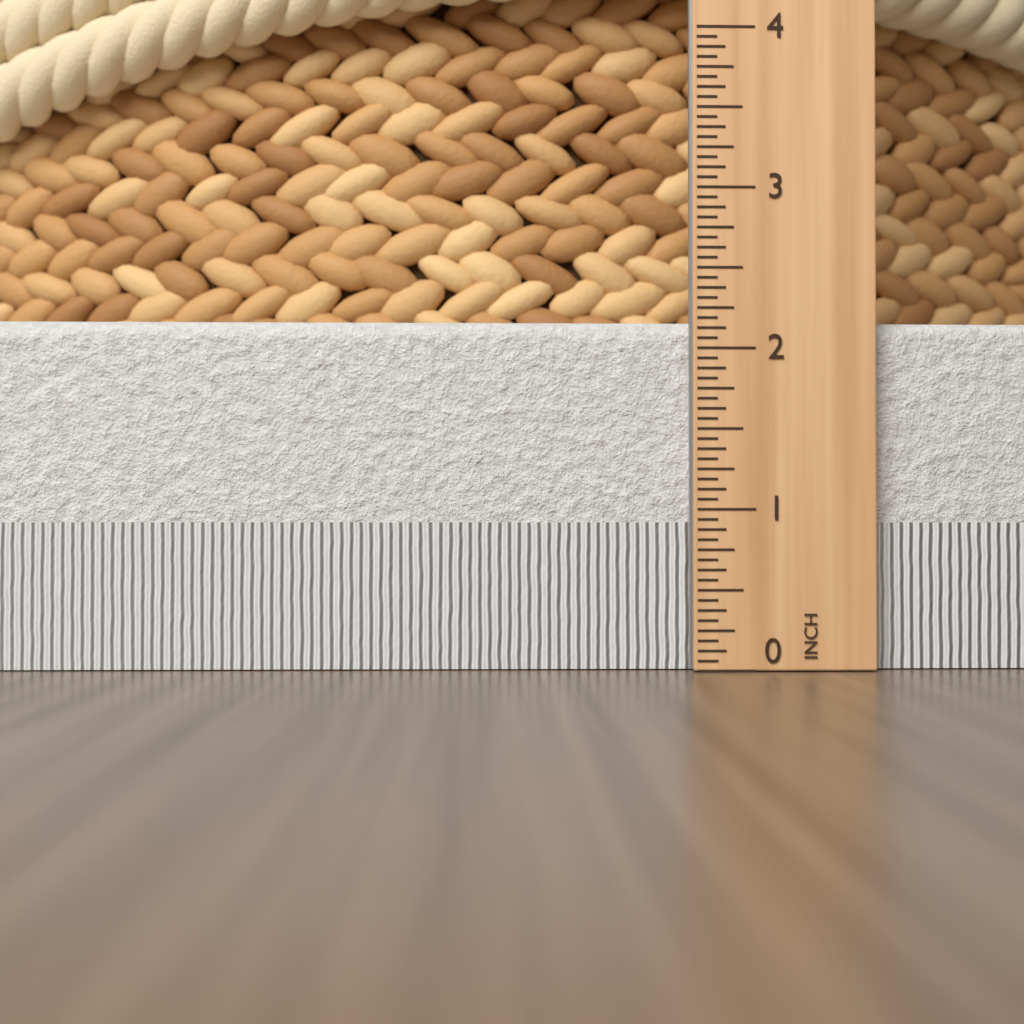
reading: 2.1875 in
